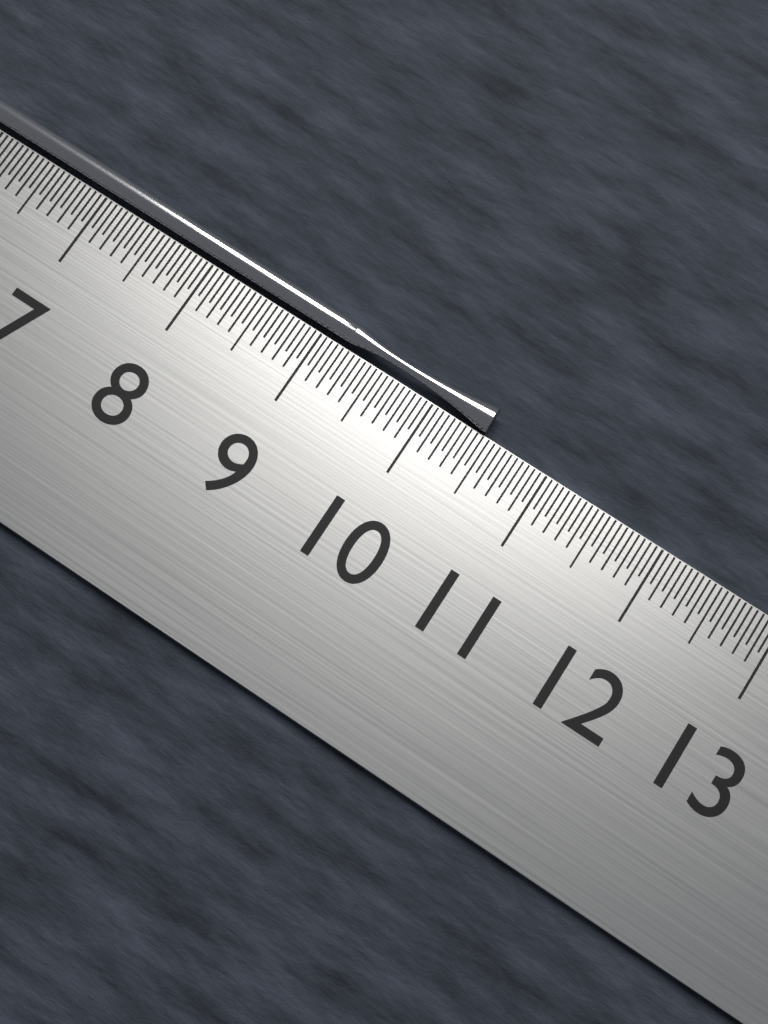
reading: 10.45 cm
